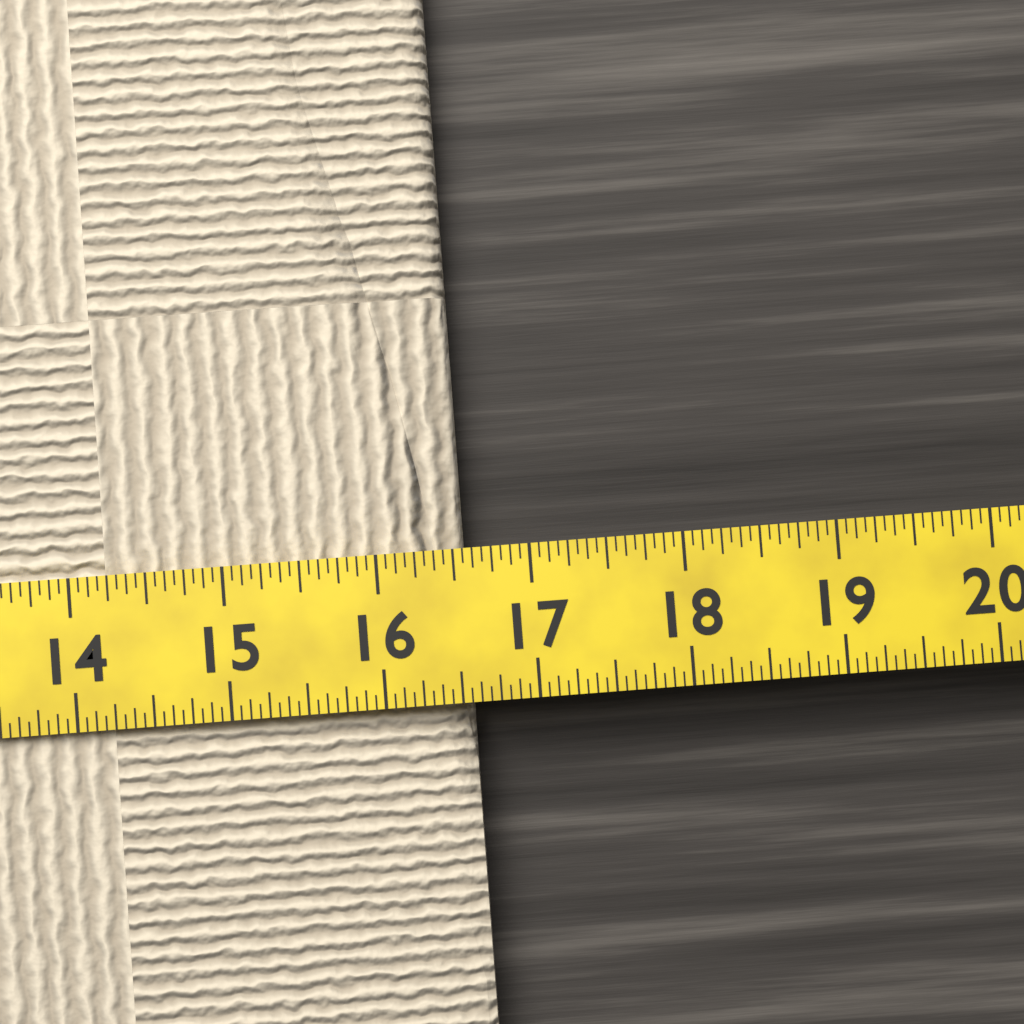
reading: 16.5625 (no unit)
